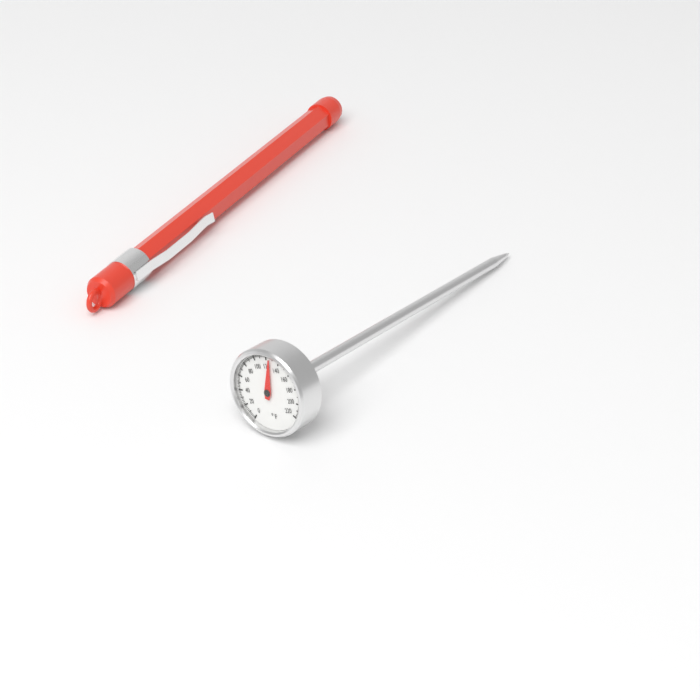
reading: 126 °F
